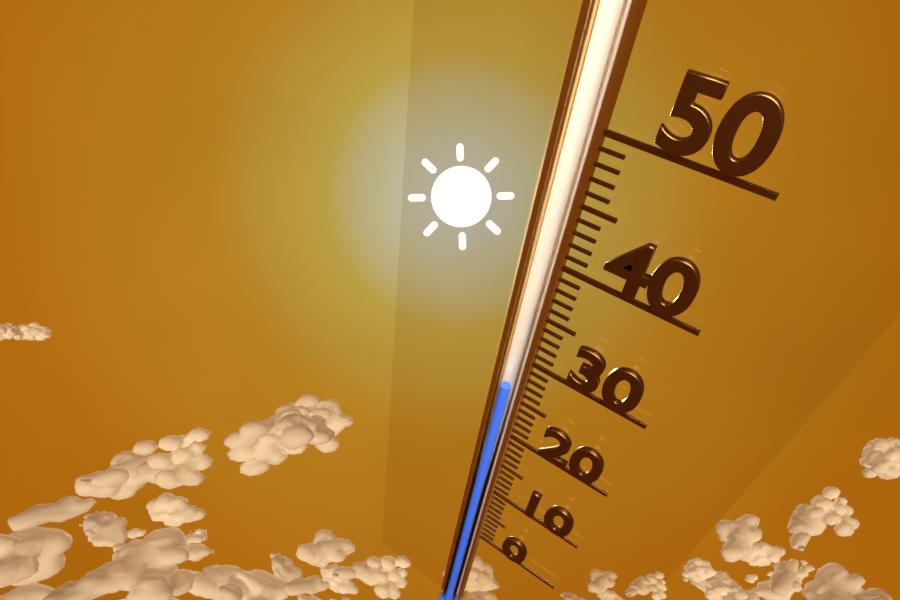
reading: 26 (no unit)
